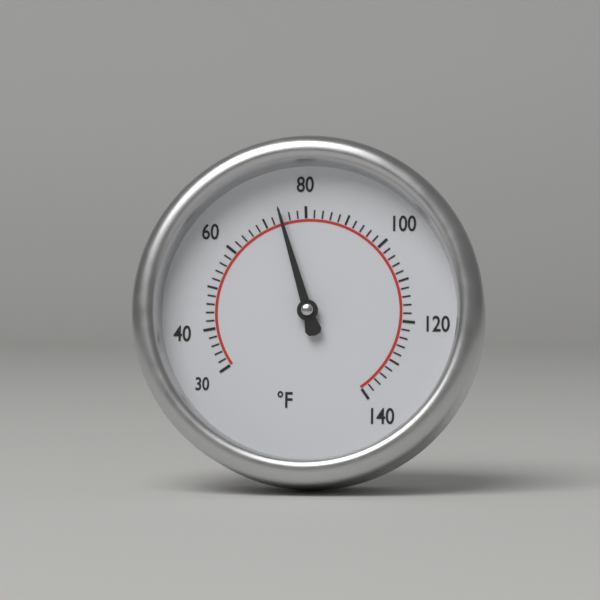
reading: 74 °F
